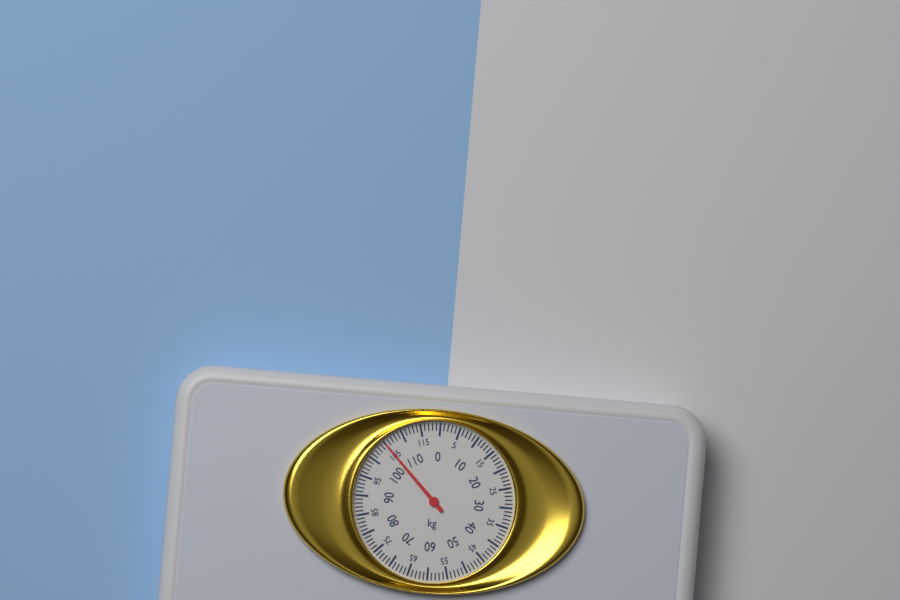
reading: 105 kg
